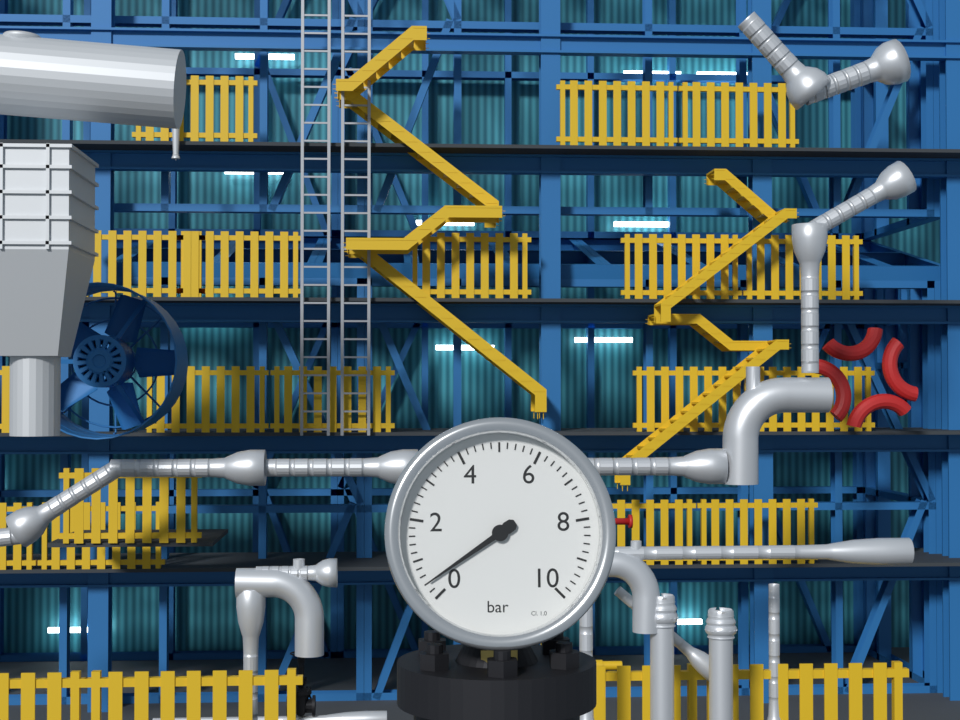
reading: 0.4 bar
